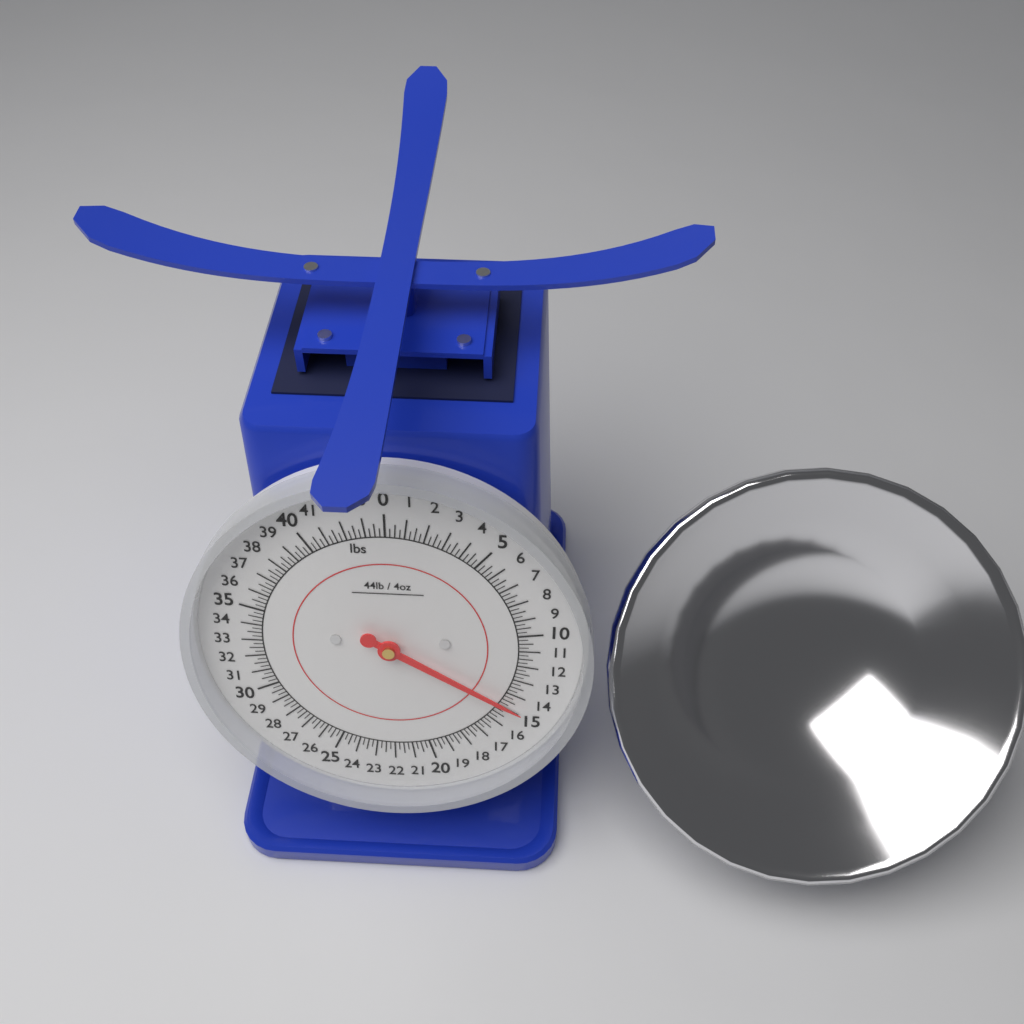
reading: 14.75 lbs
